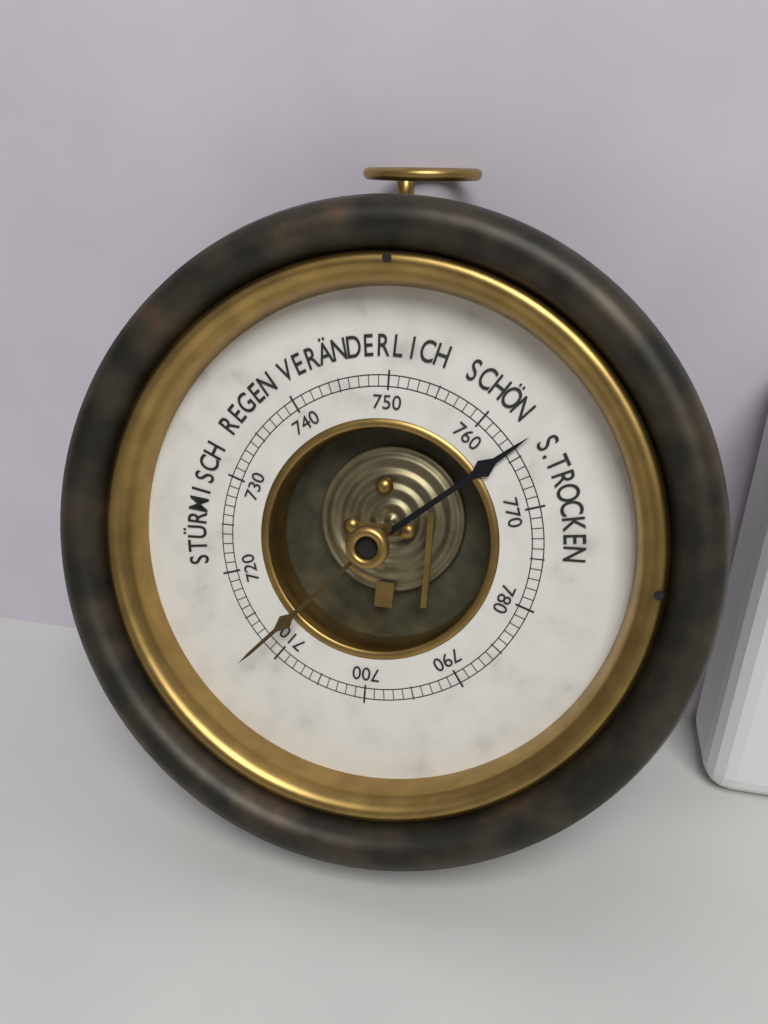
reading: 764 mmHg
